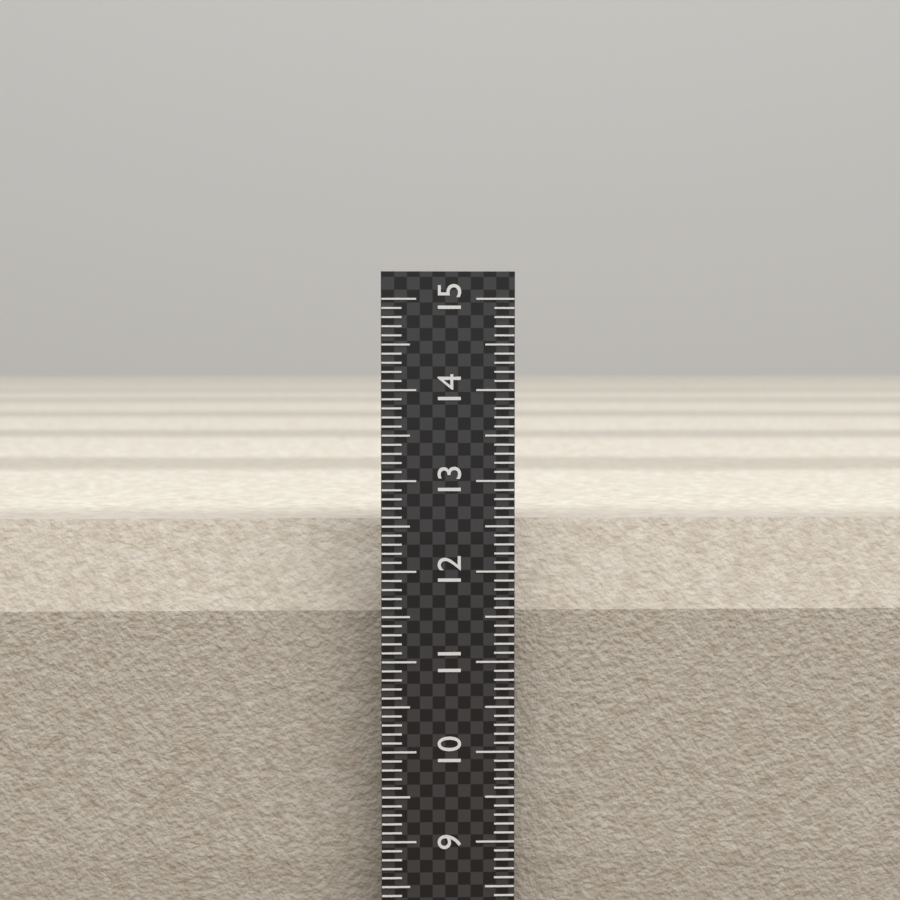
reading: 12.5 (no unit)
